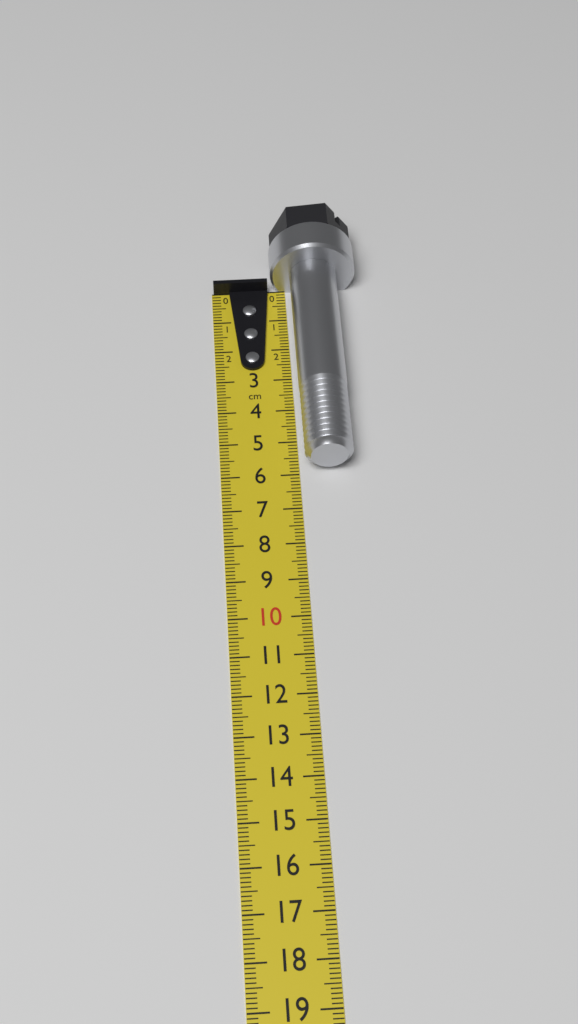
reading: 5.9 cm
